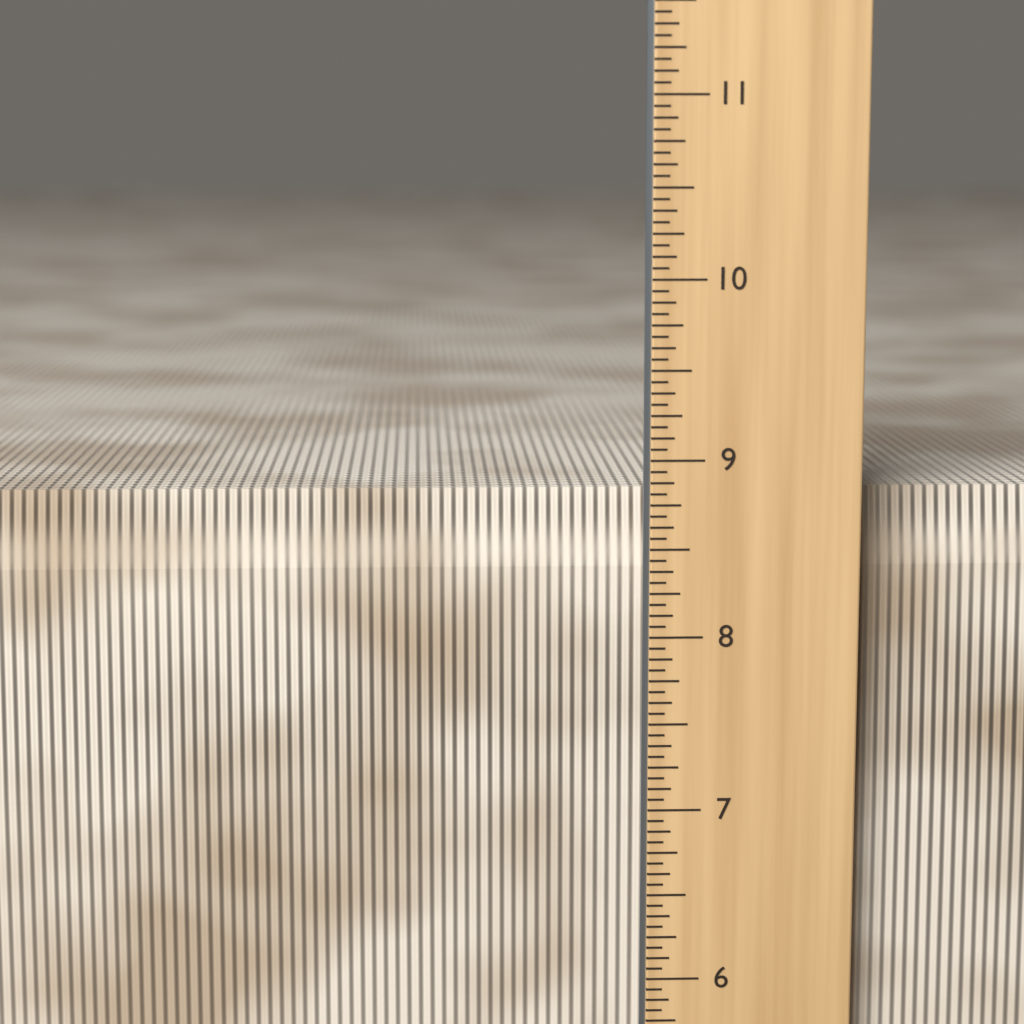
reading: 8.8125 in
